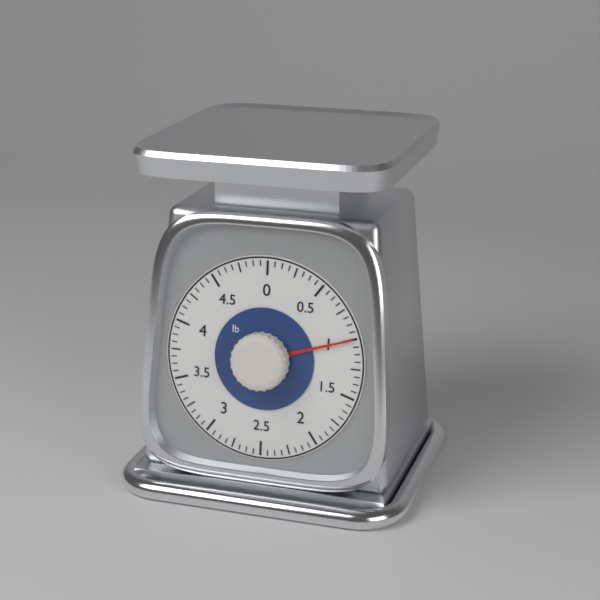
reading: 1.0000 lb
